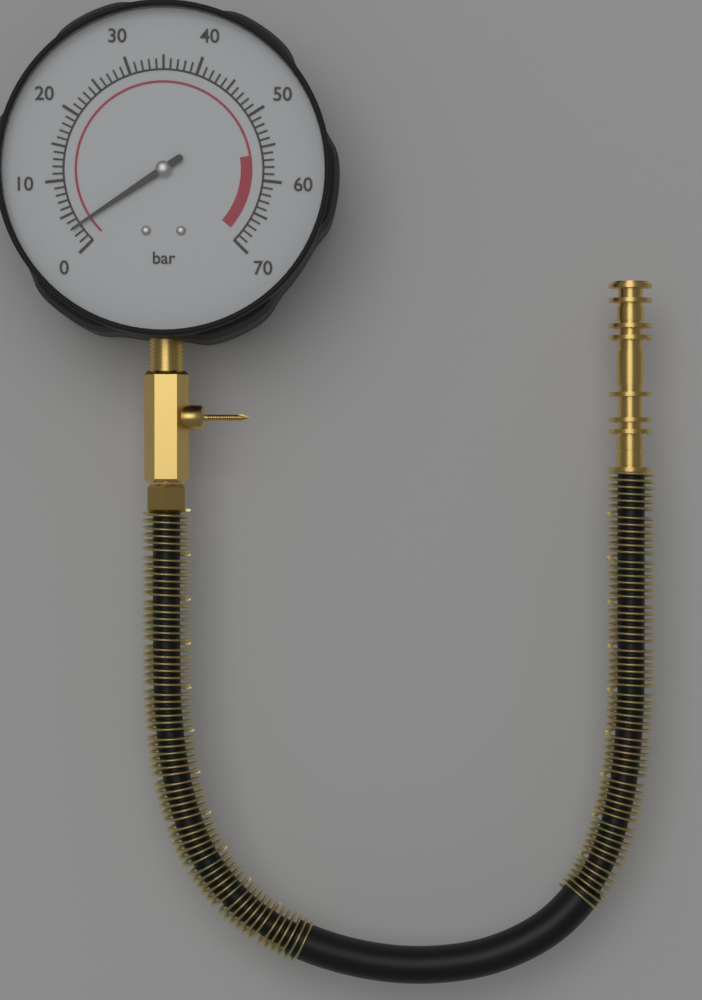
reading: 3 bar
